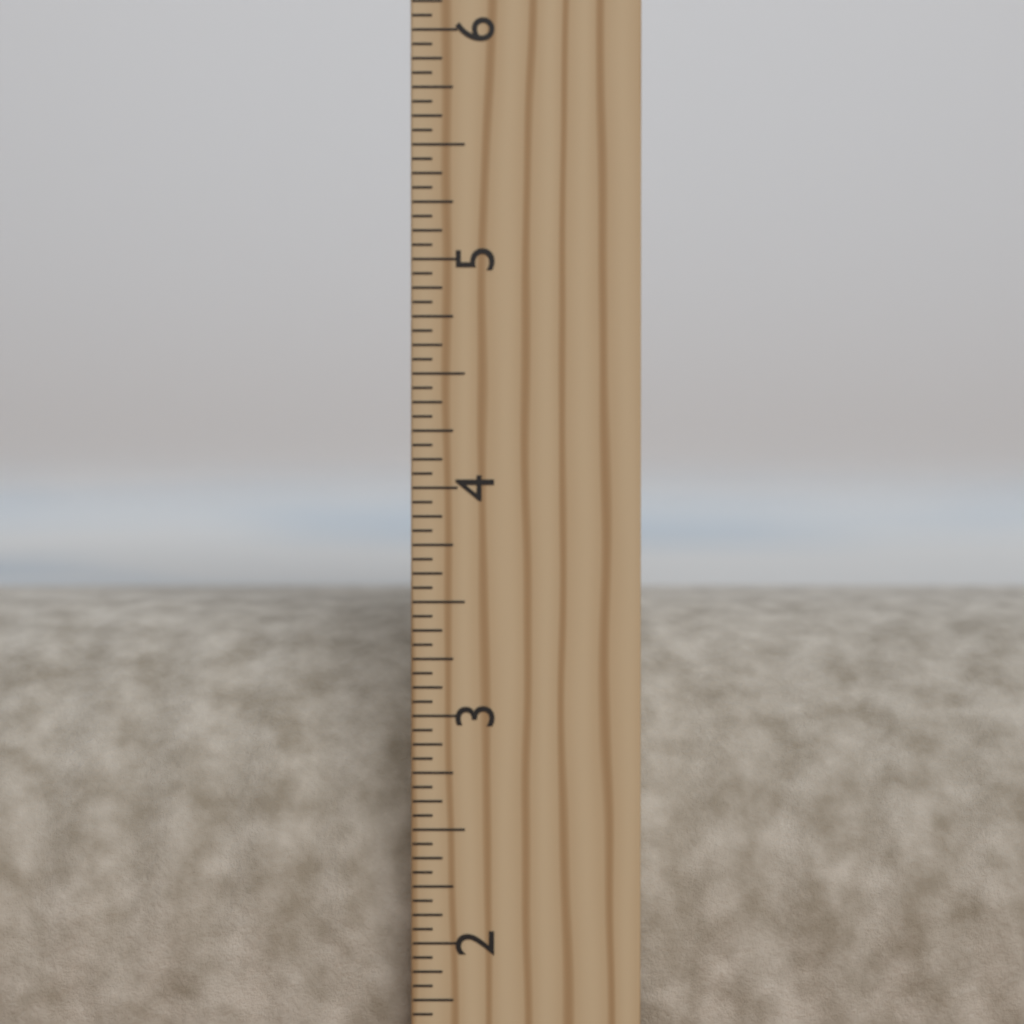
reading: 3.4375 in
